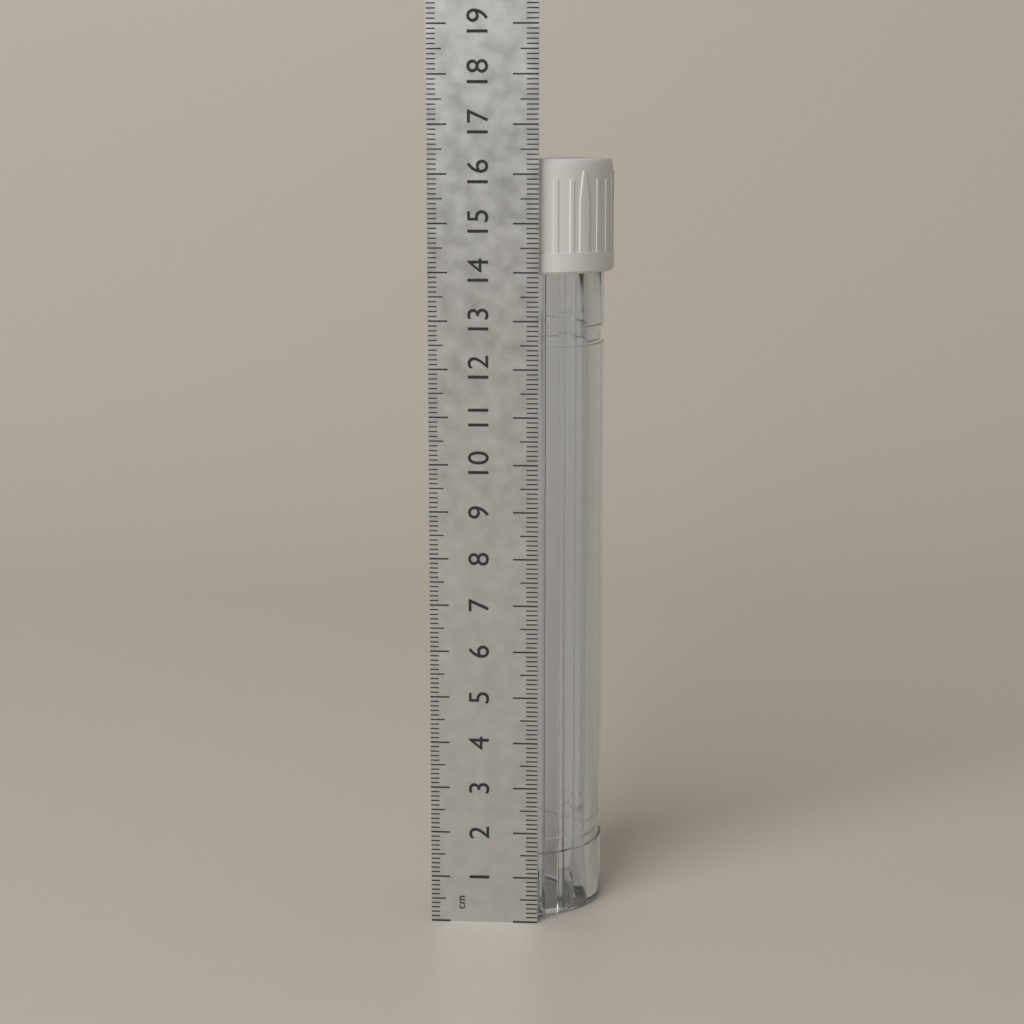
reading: 16.3 cm
